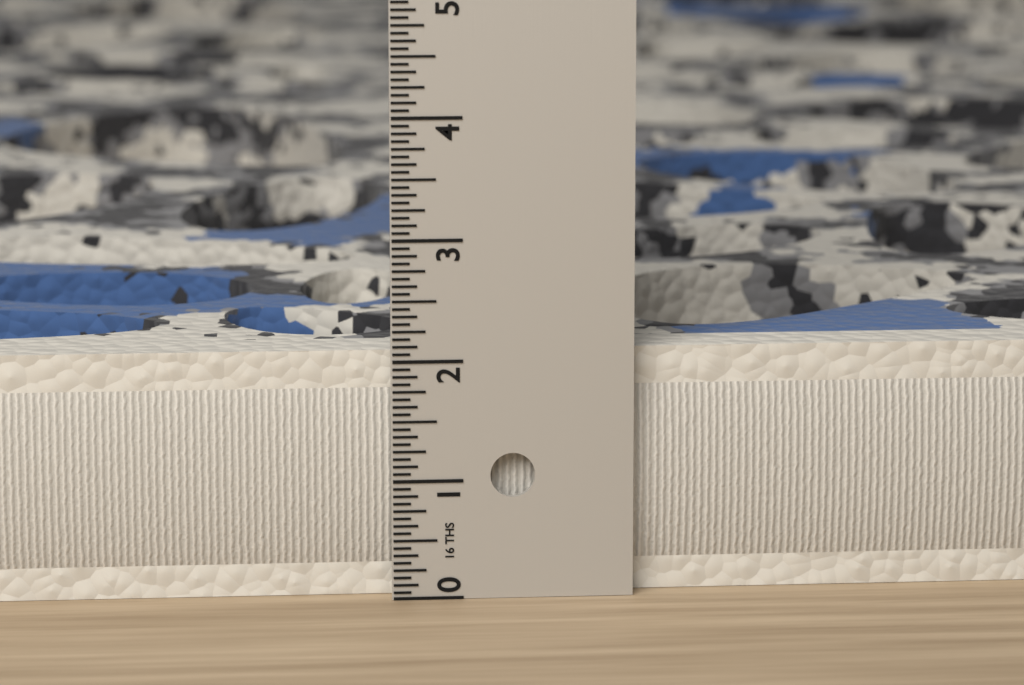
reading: 2.0625 in
